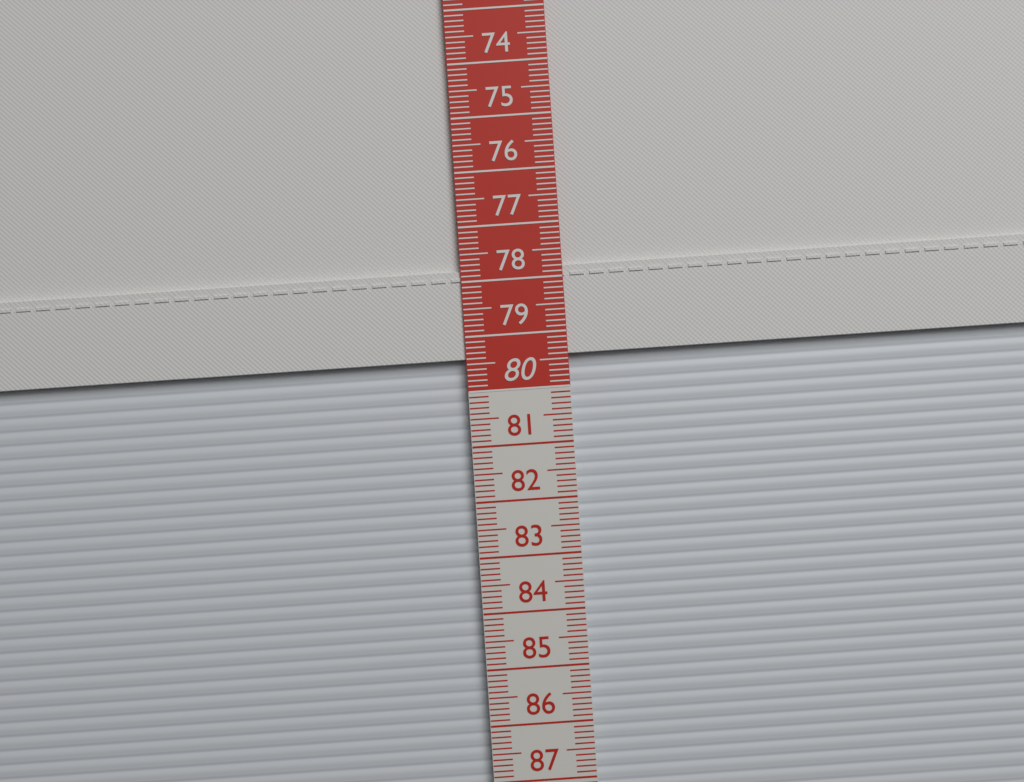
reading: 79.4 cm
